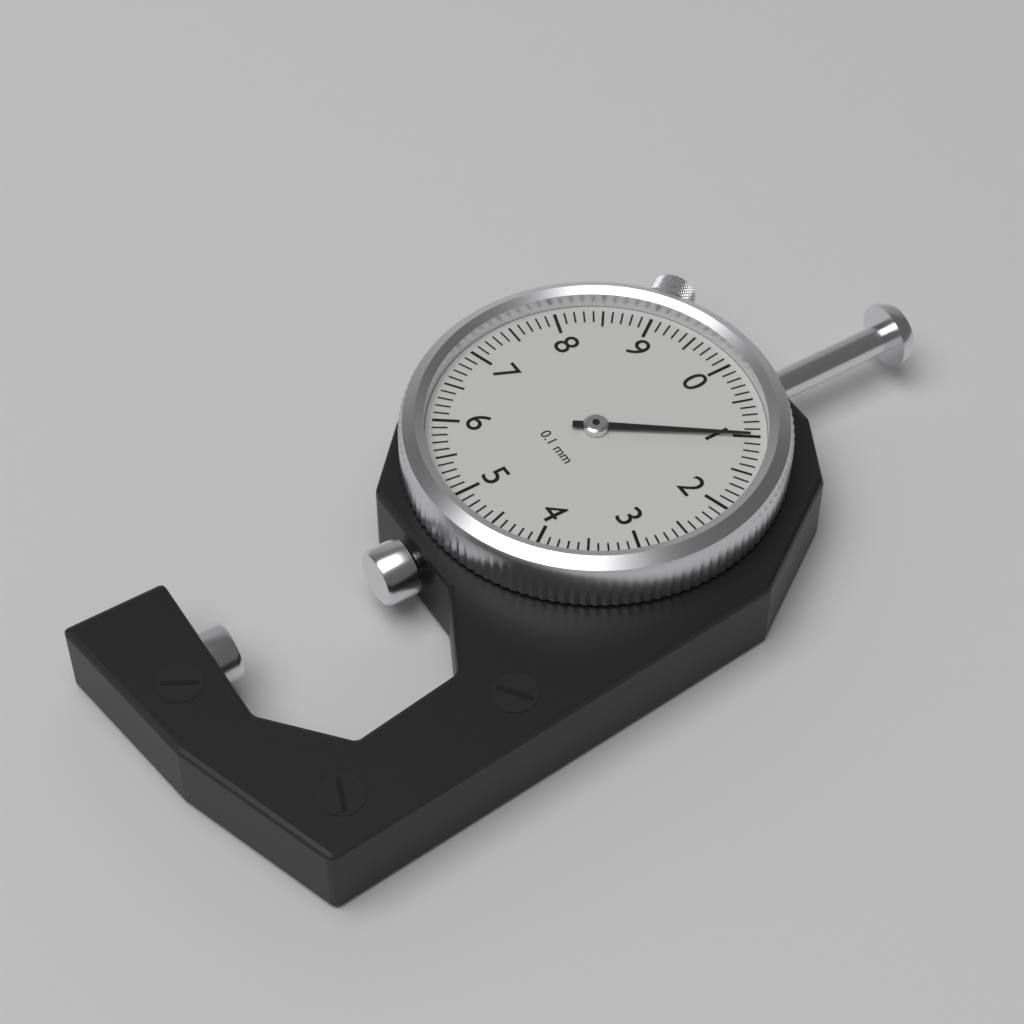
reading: 1.0 mm
